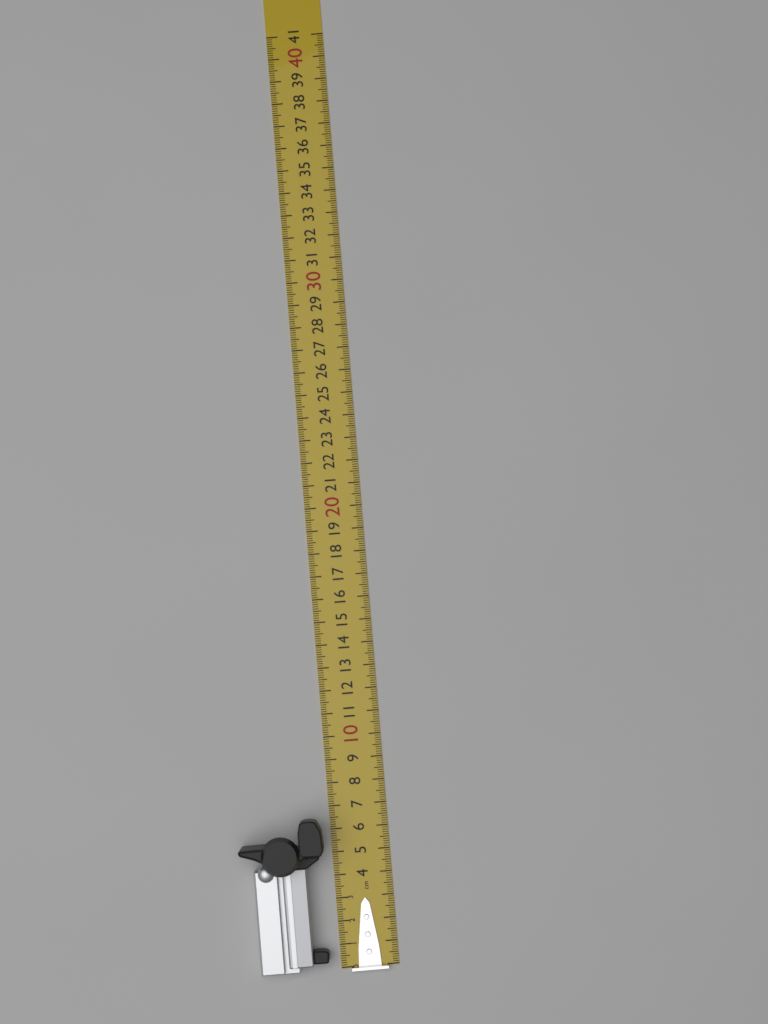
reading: 6.6 cm
